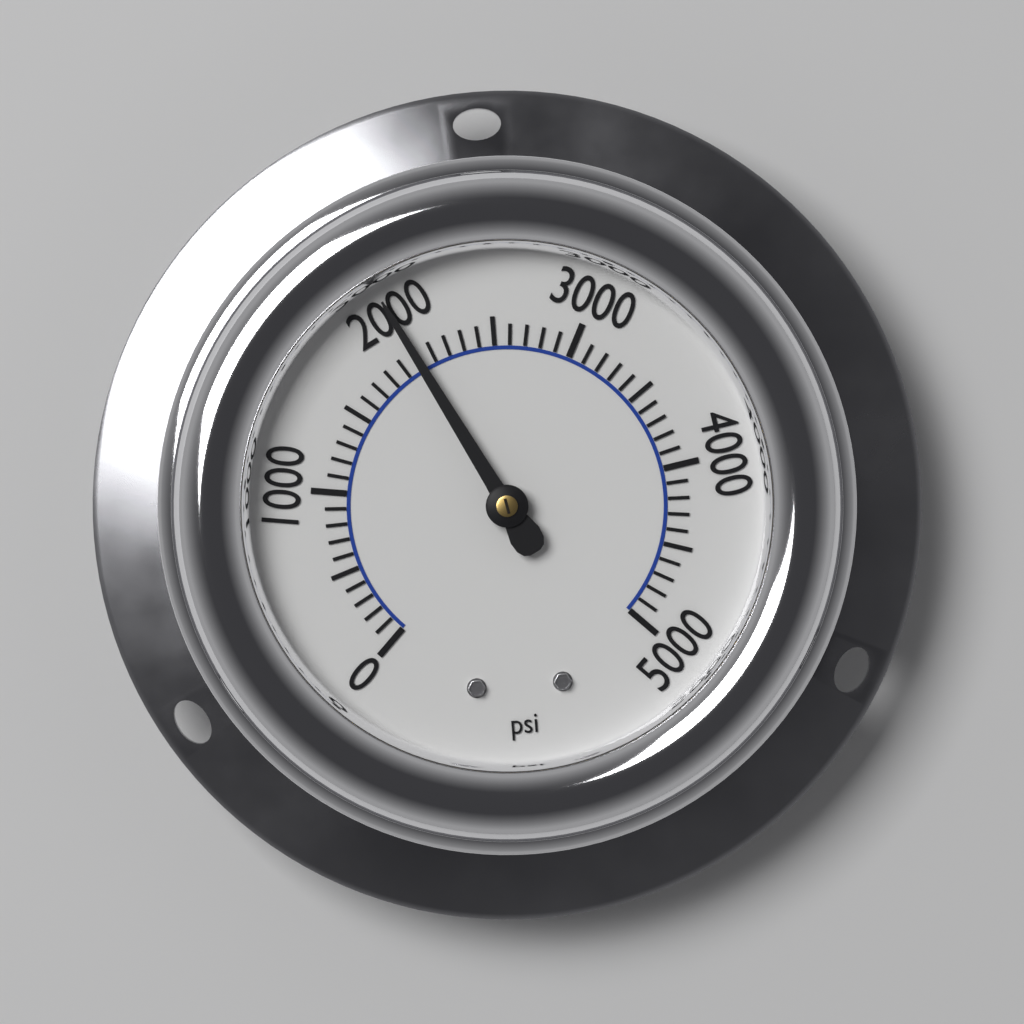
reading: 2000 psi
